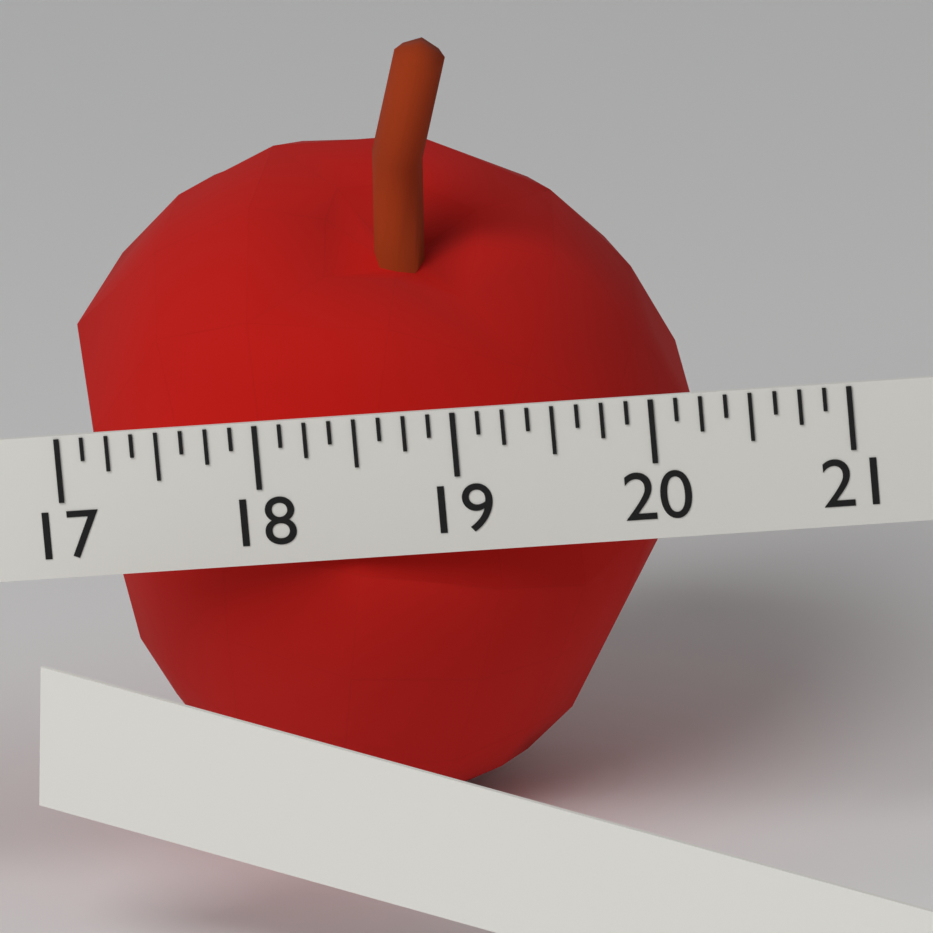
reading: 20.125 (no unit)
